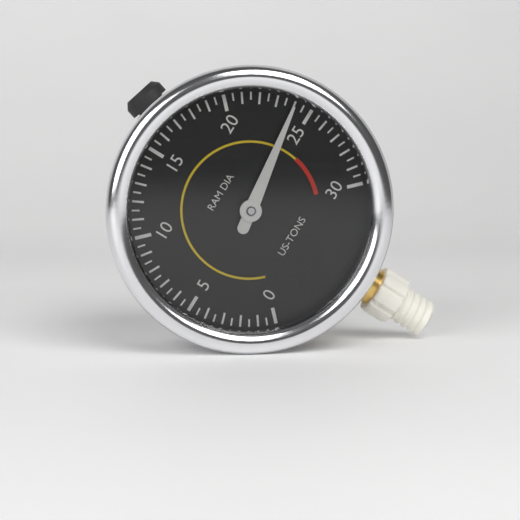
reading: 24.0 US-TONS
